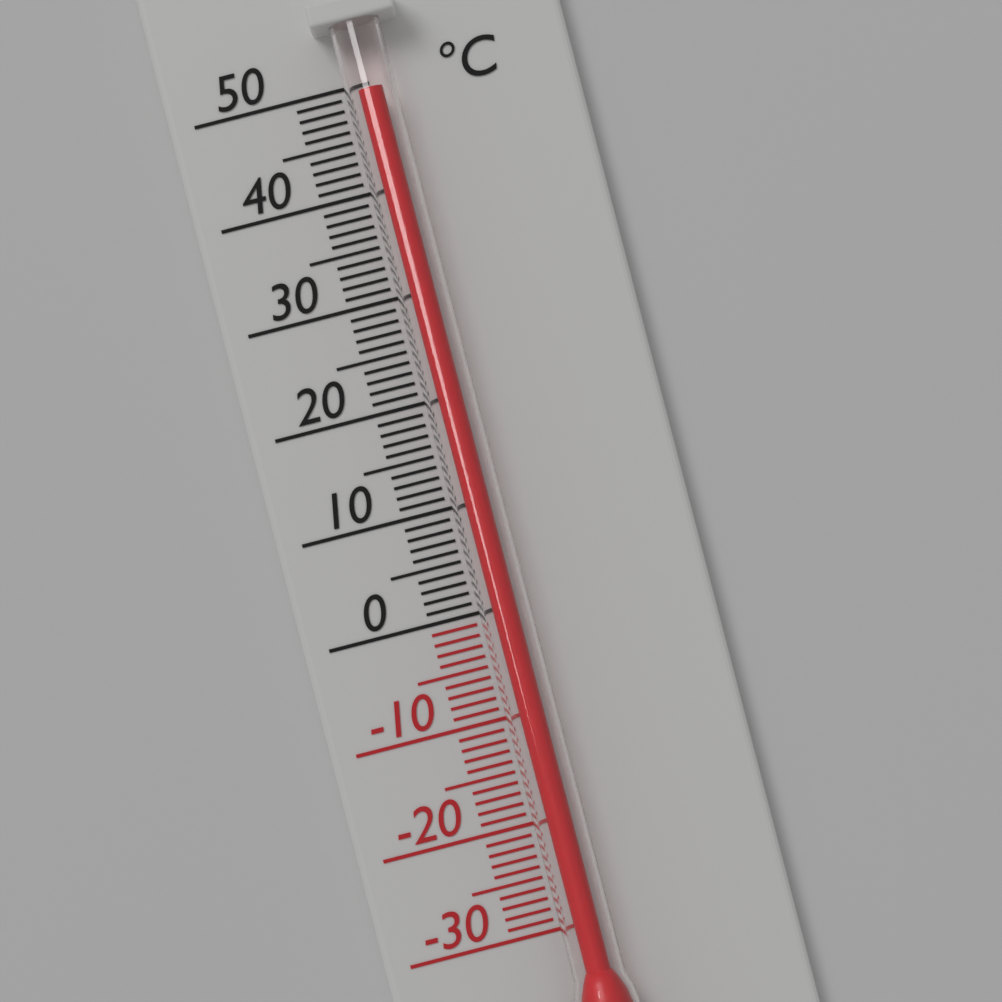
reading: 49 °C
